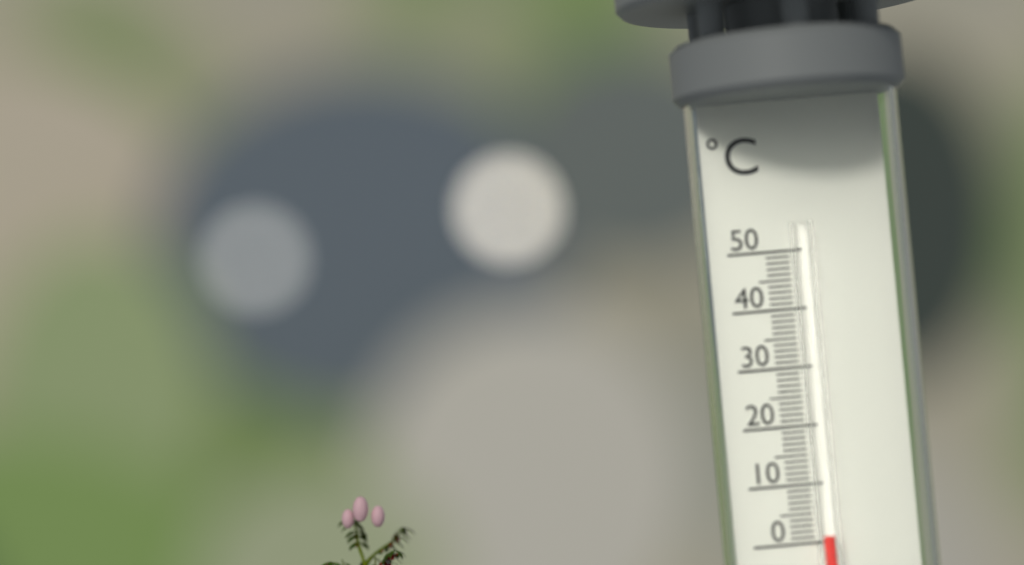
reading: 1 °C
